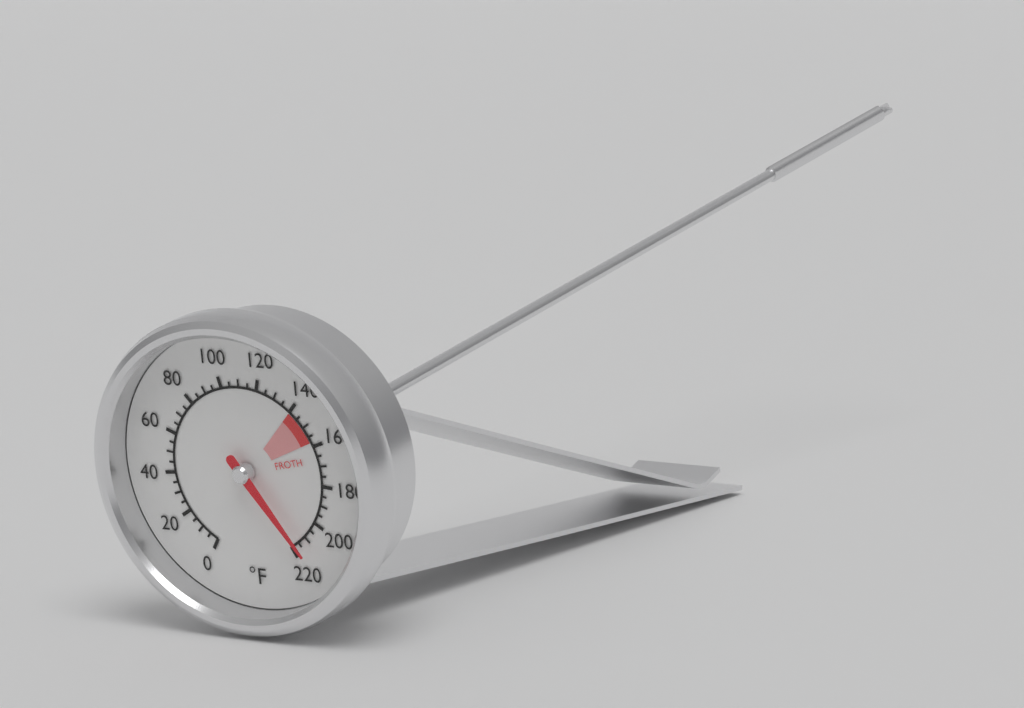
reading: 215 °F
